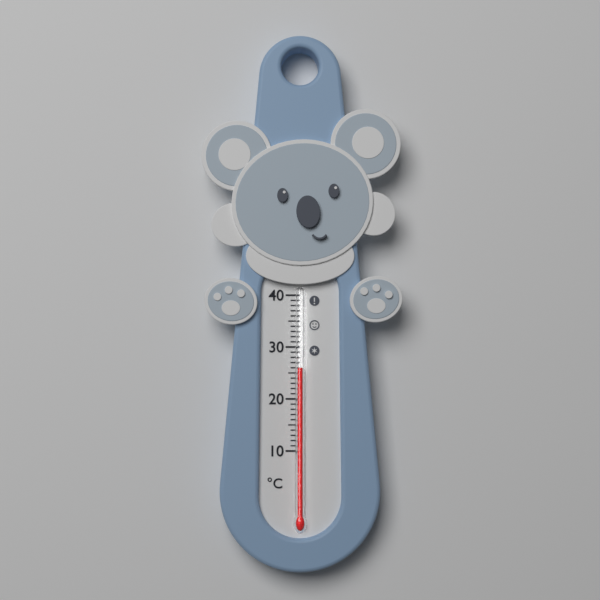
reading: 26 °C
